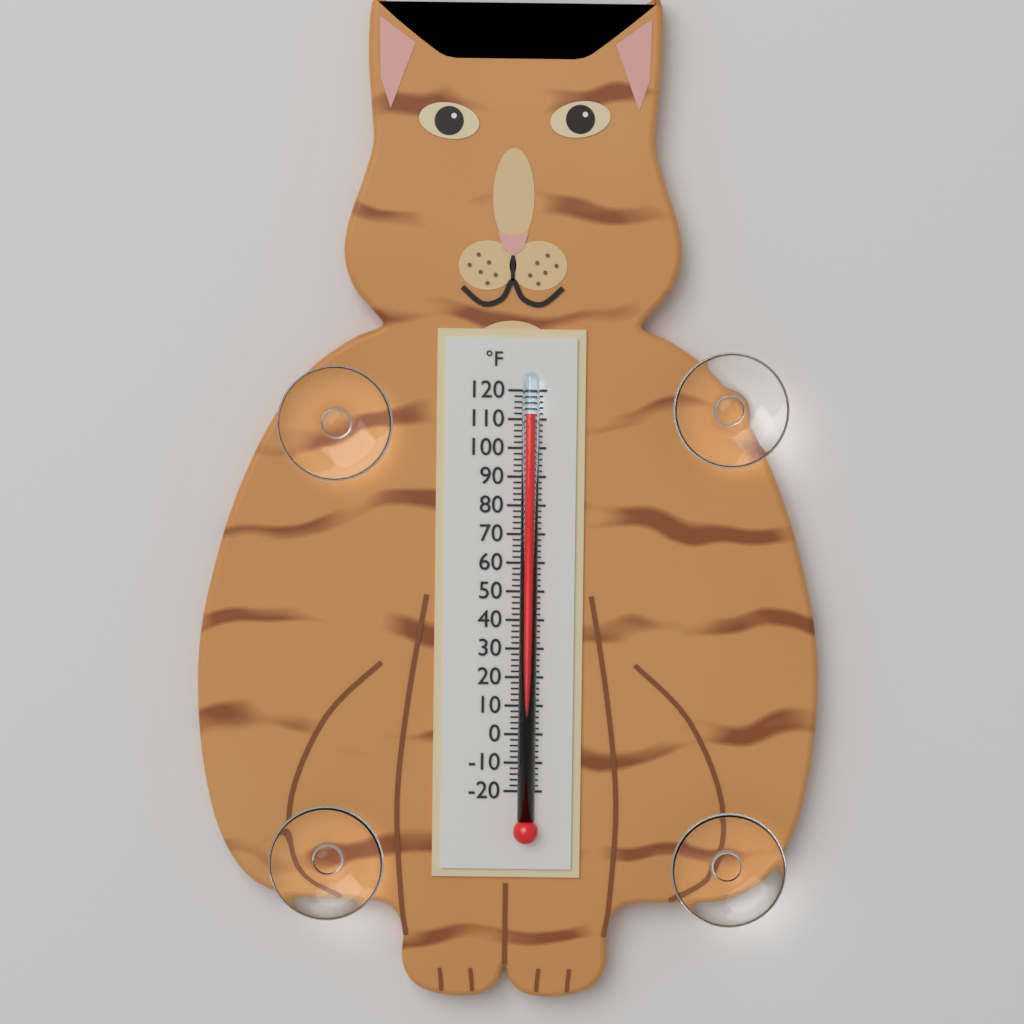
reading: 112 °F
